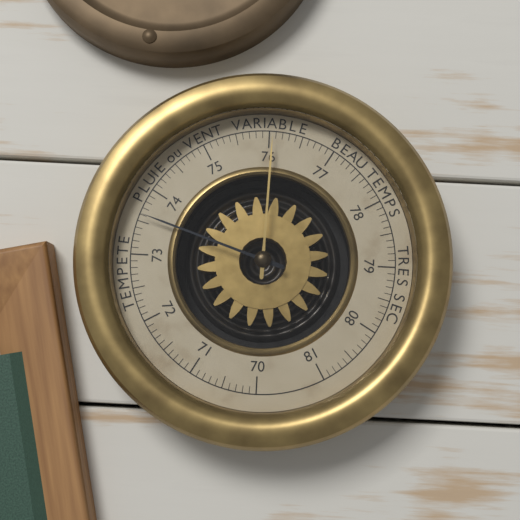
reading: 73.6 (no unit)
